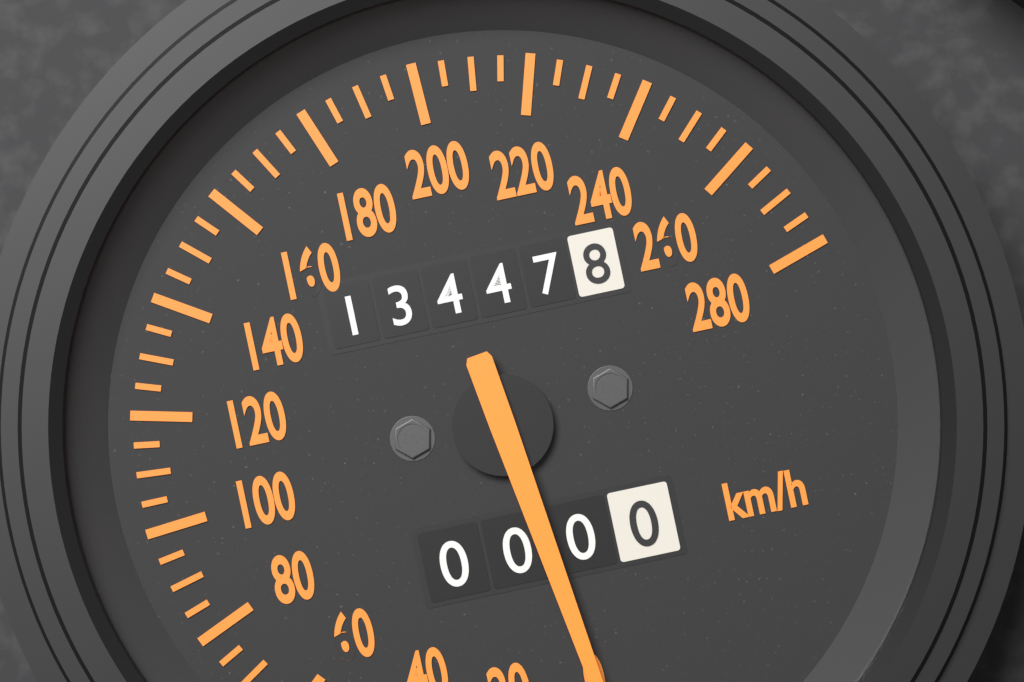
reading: 0 km/h
